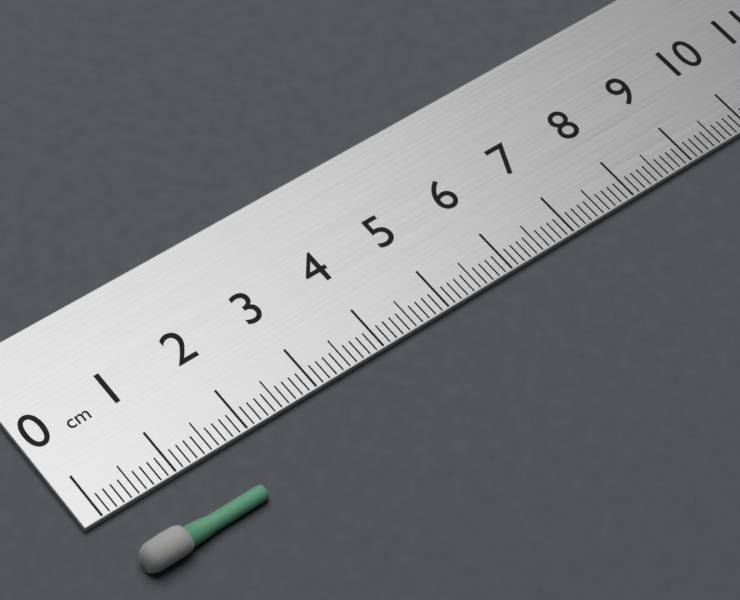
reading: 1.7 cm
